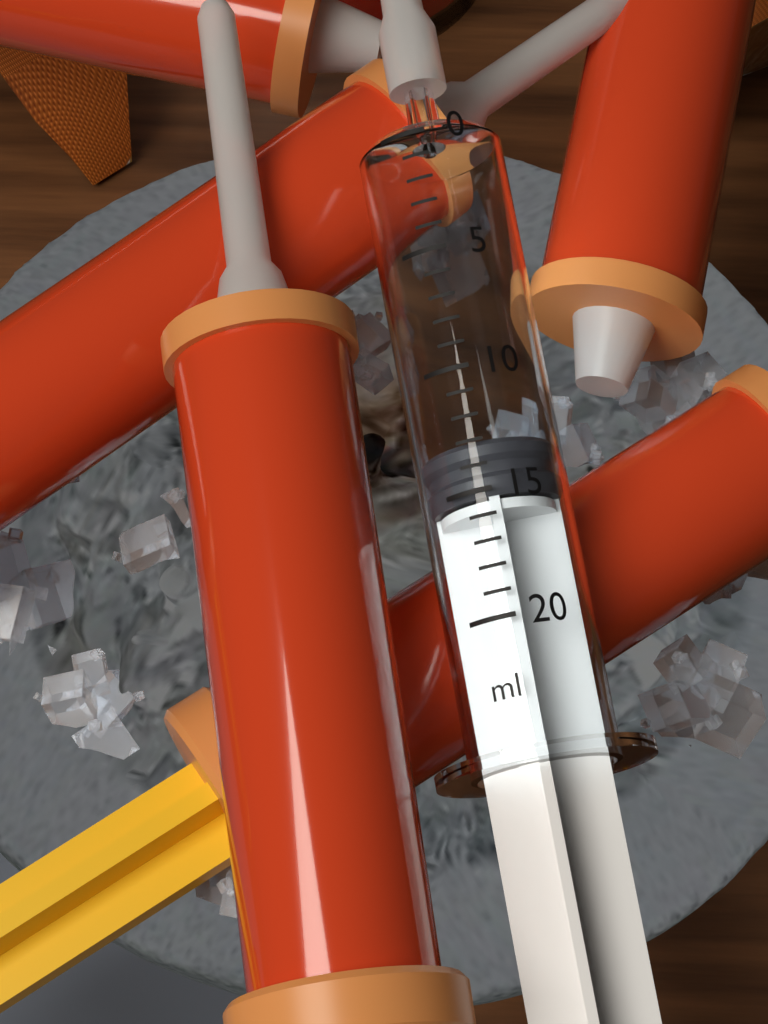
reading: 13 ml
